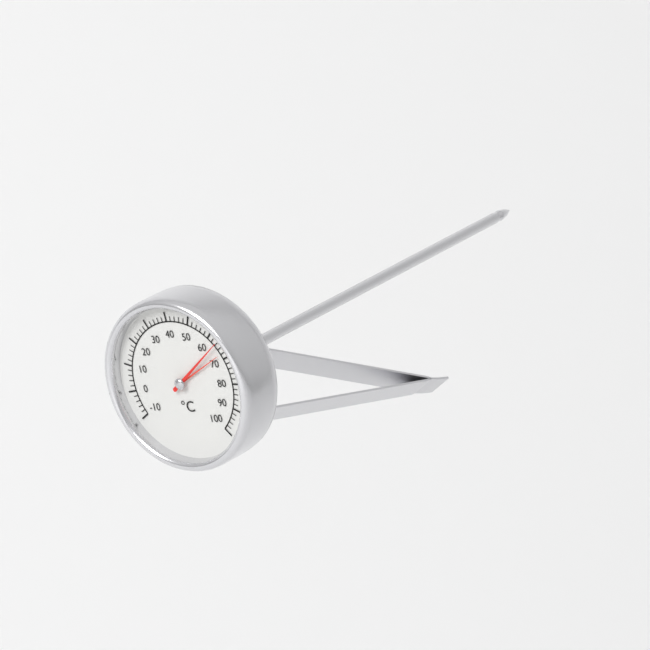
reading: 64 °C
